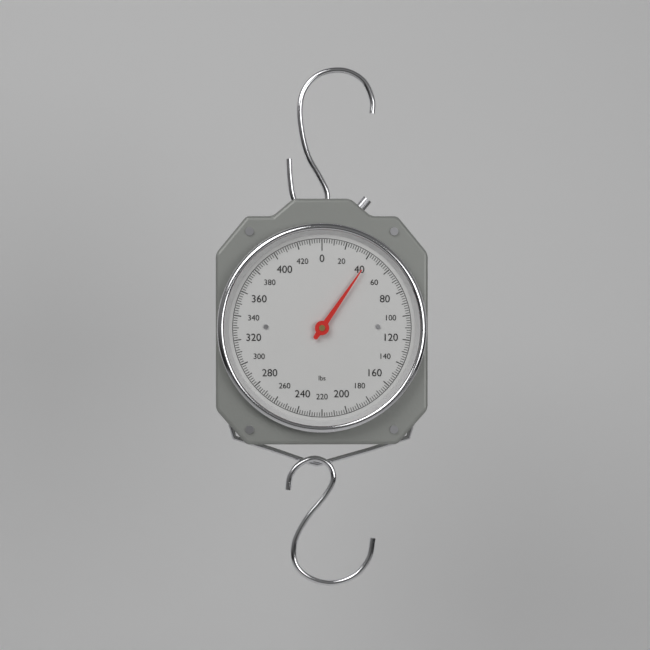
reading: 42 lbs
